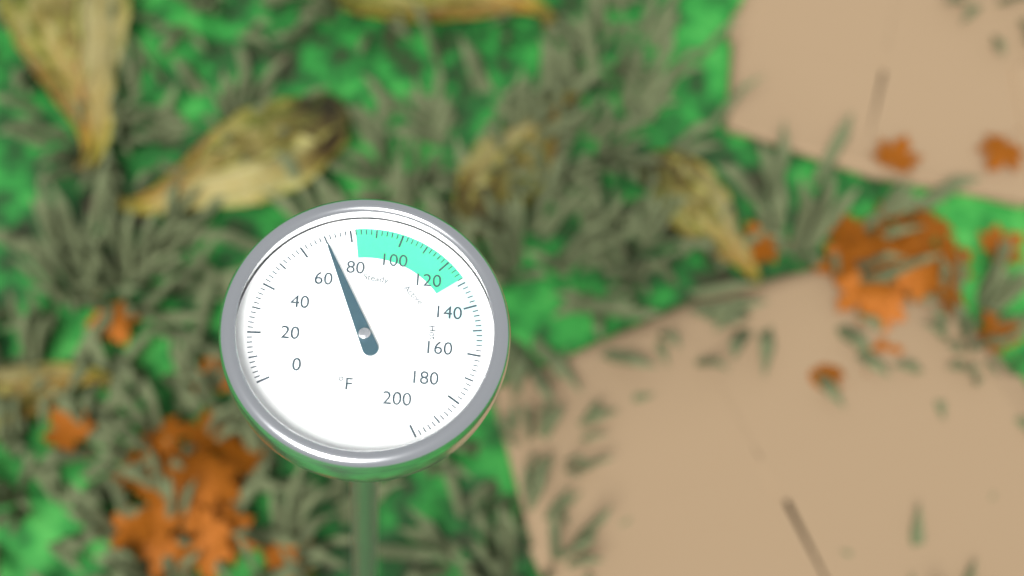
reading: 70 °F
